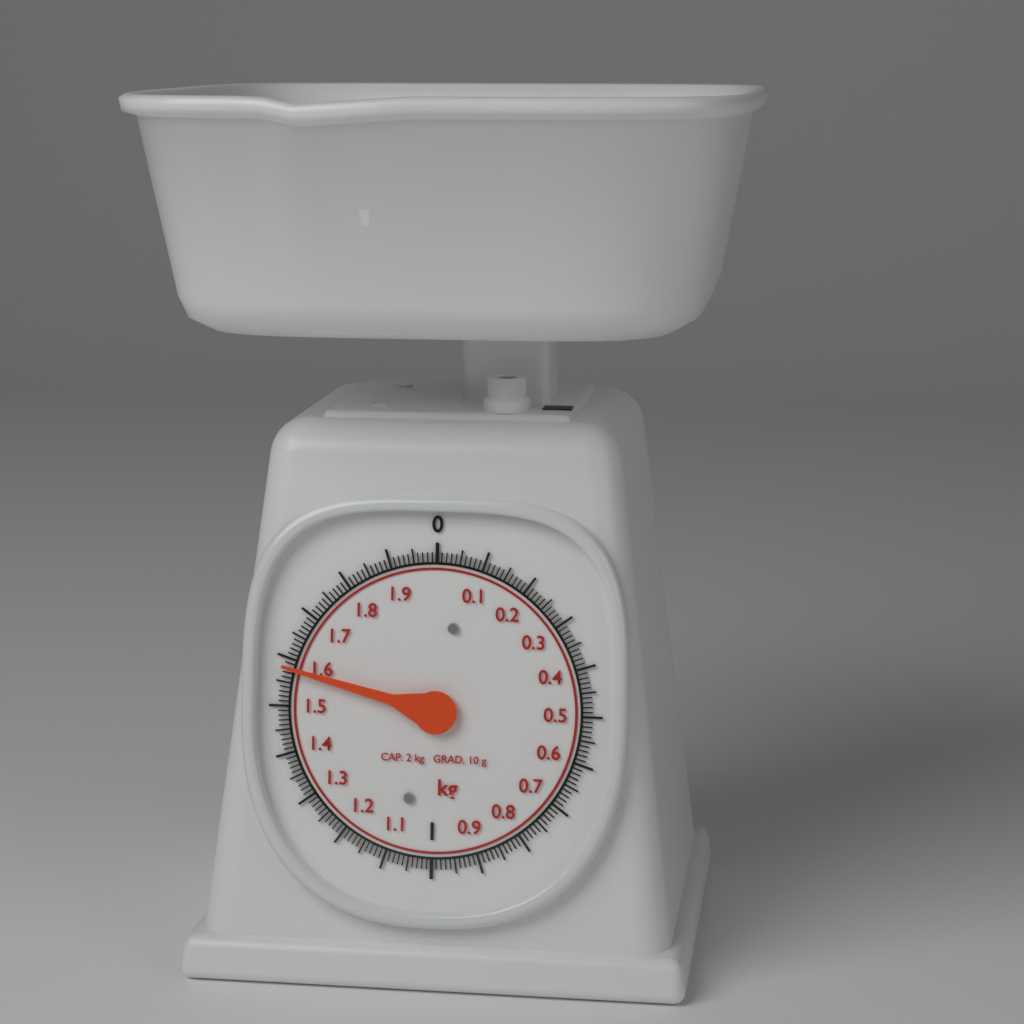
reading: 1.58 kg
